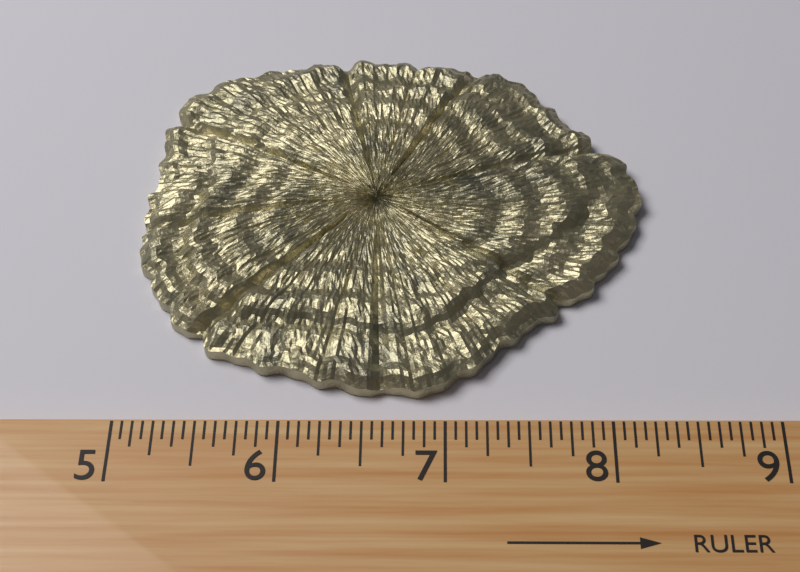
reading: 8.3125 (no unit)
